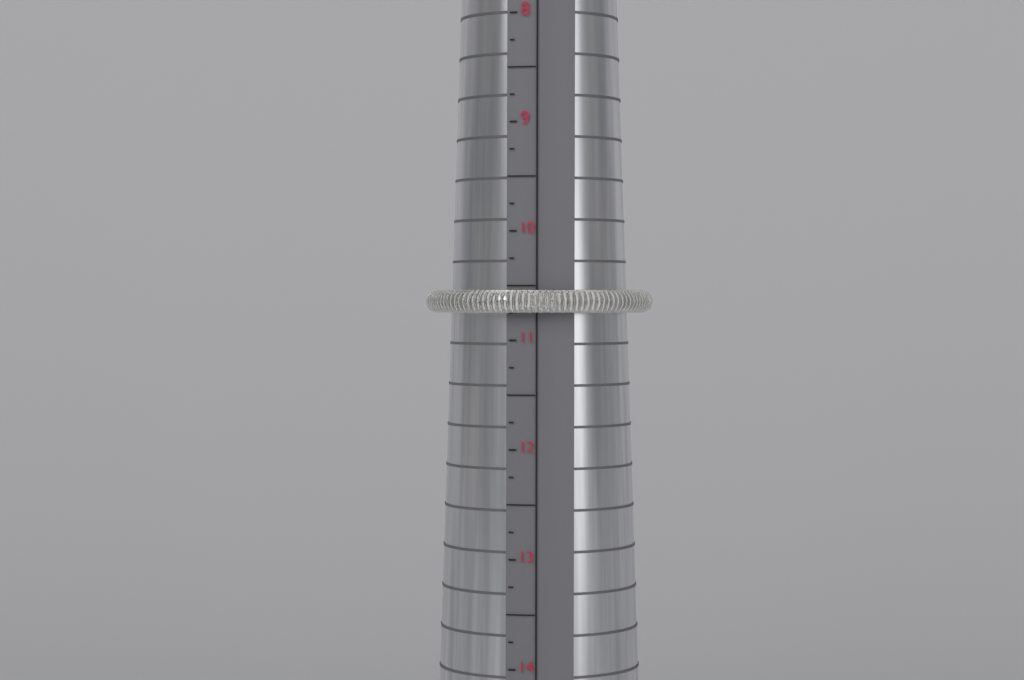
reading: 10.75 (no unit)
